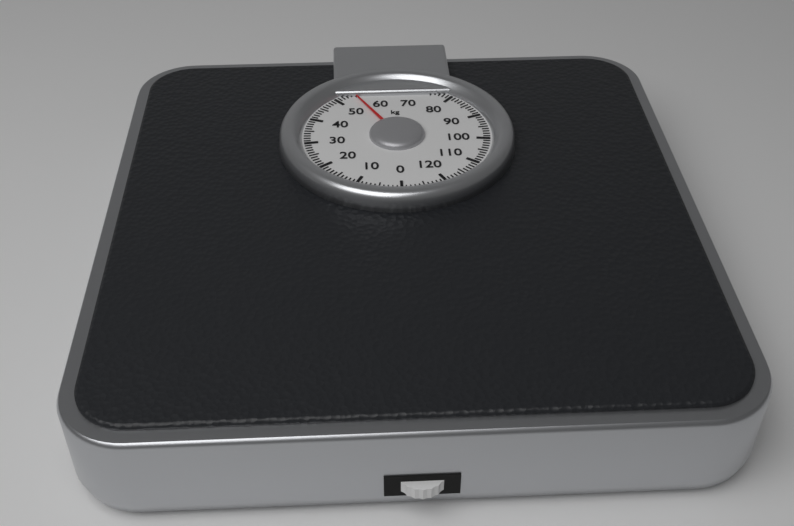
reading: 55 kg
